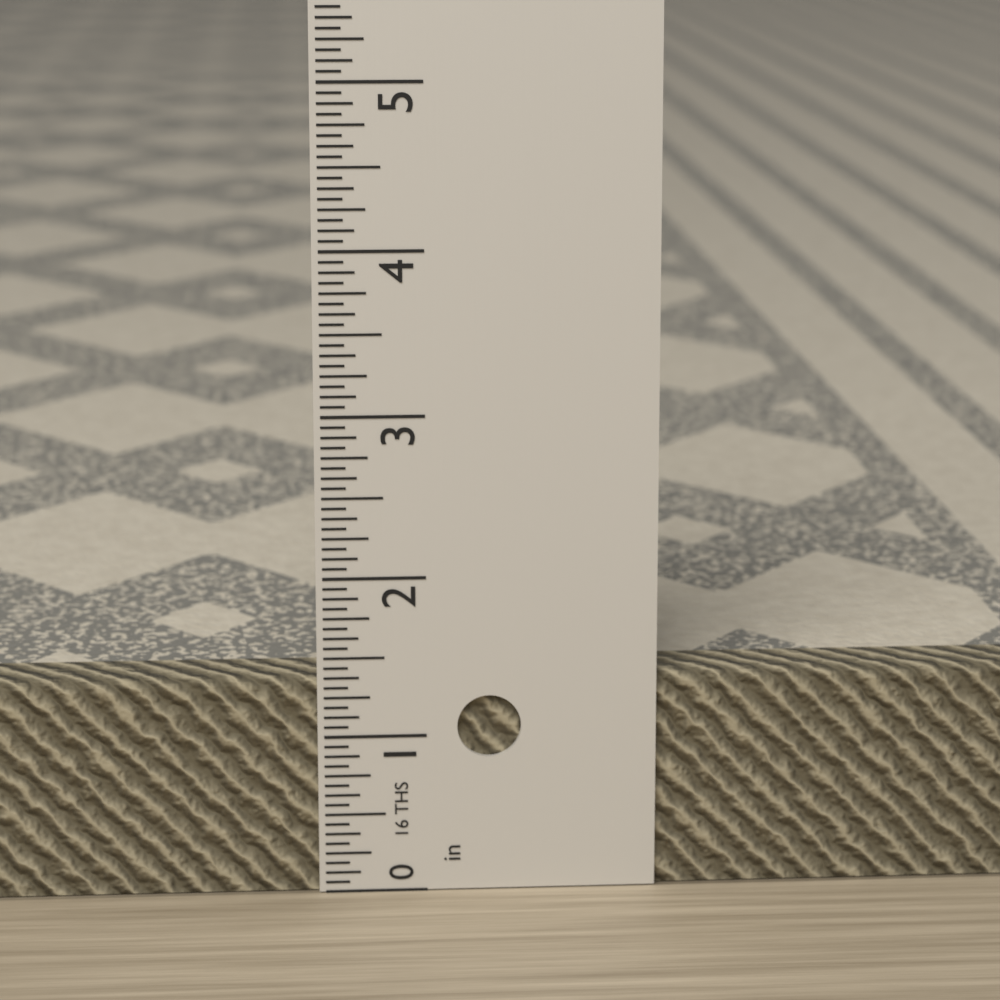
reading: 1.3750 in
